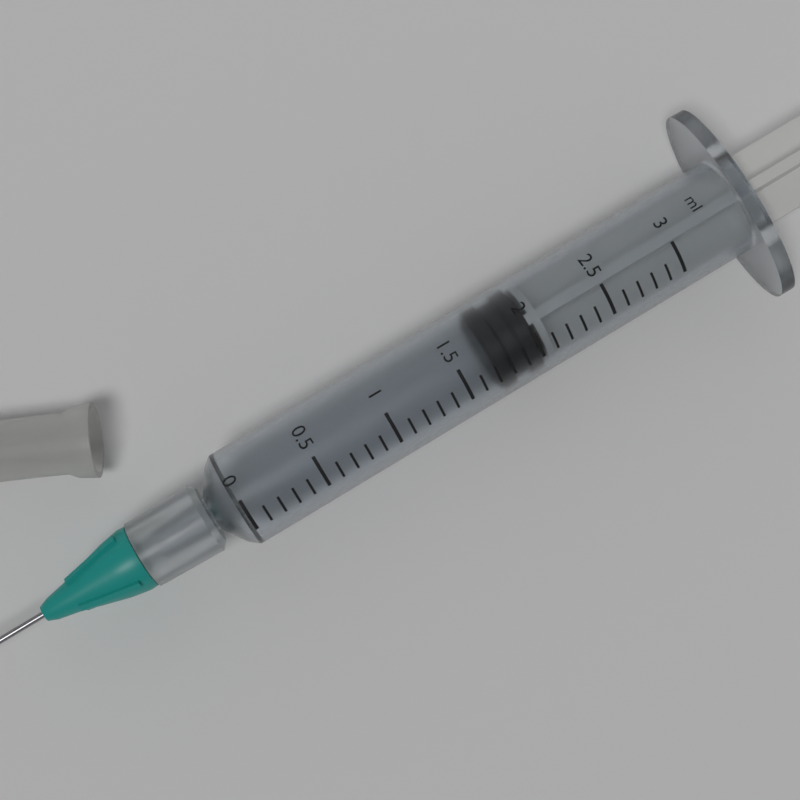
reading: 1.7 ml
